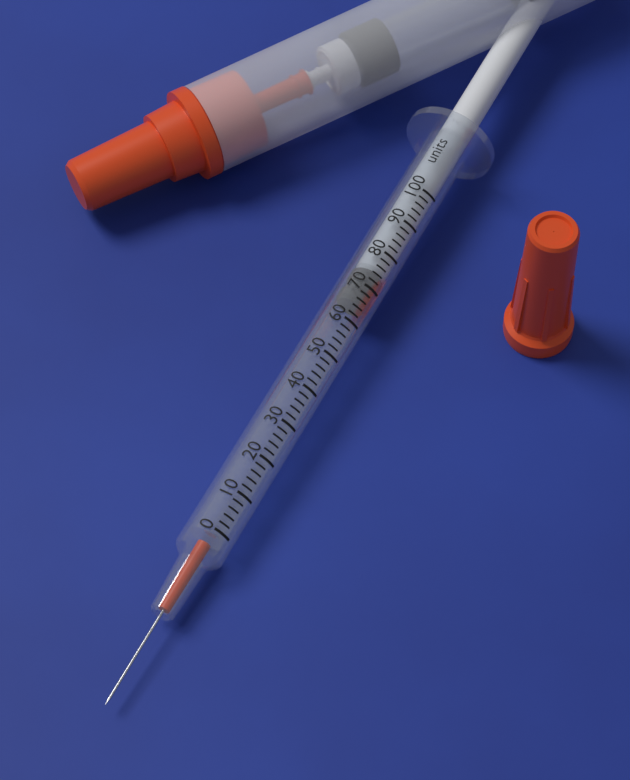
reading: 66 units
